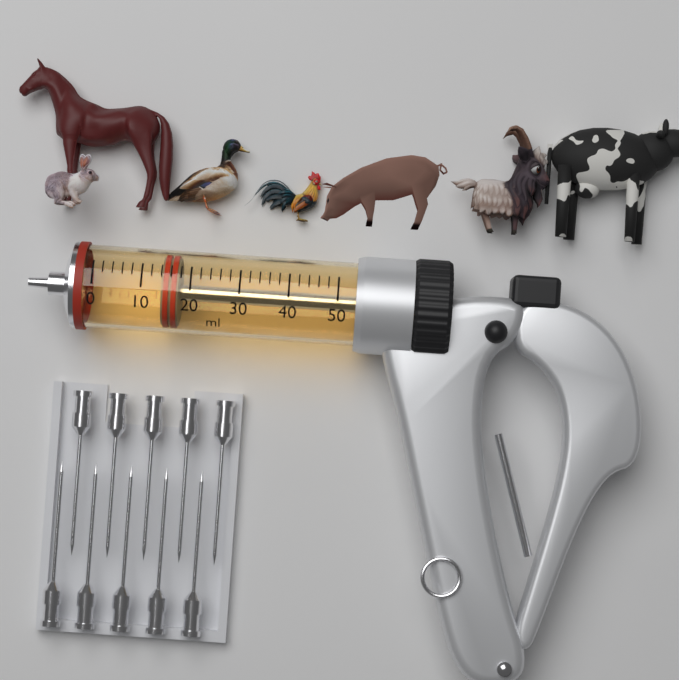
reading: 14 ml
